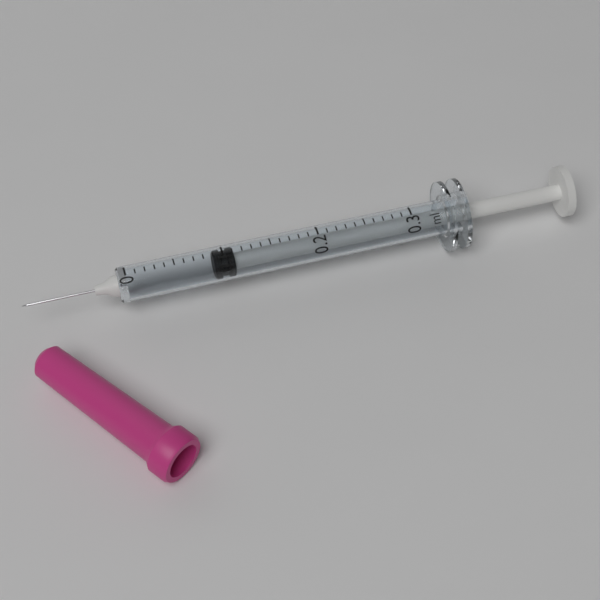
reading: 0.09 ml
